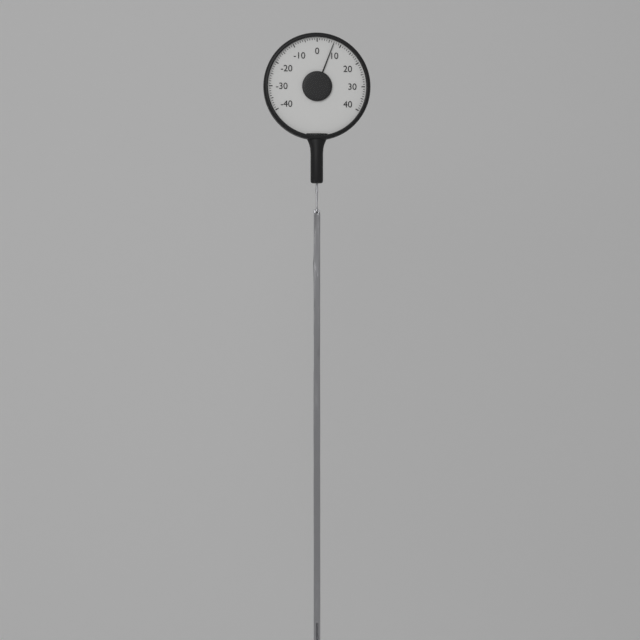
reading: 7 (no unit)
